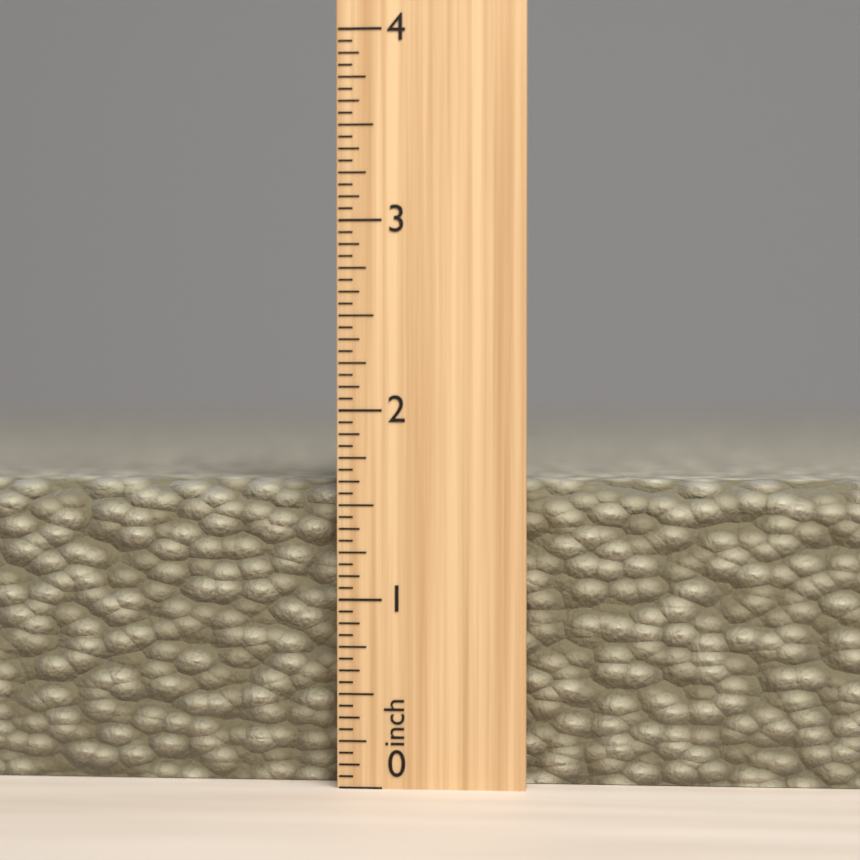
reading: 1.6250 inch
